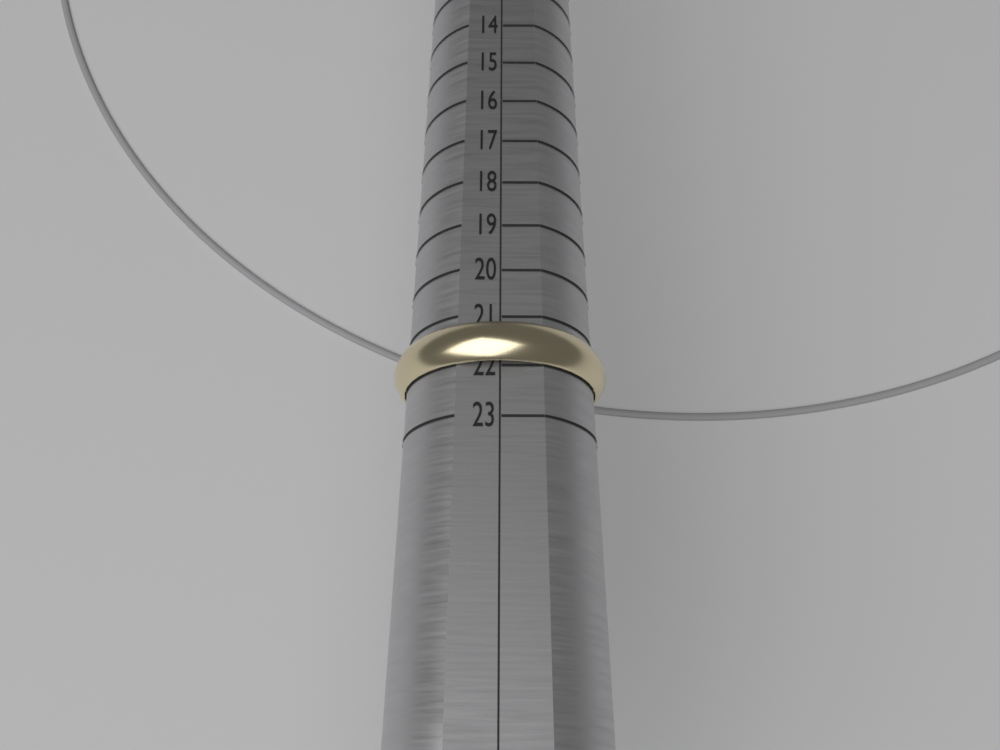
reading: 22 (no unit)
